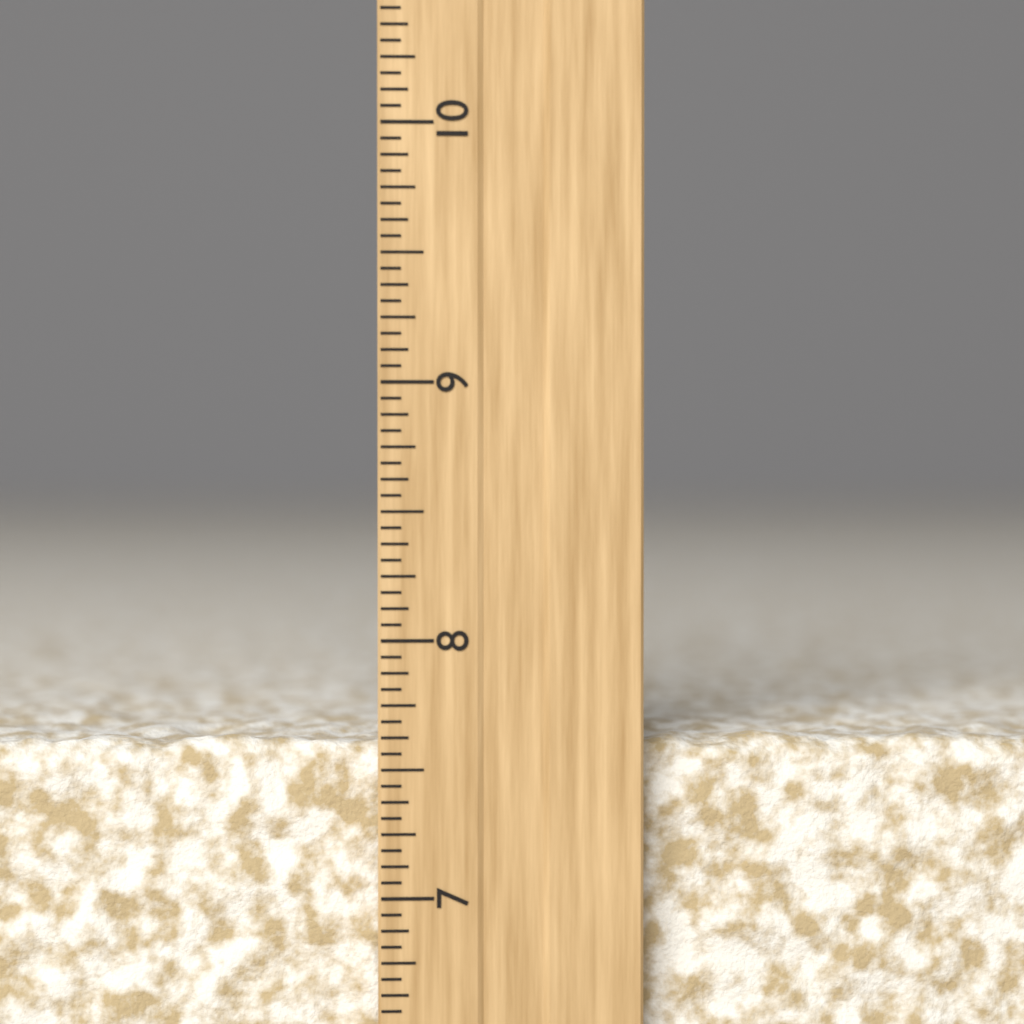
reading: 7.6250 inch
